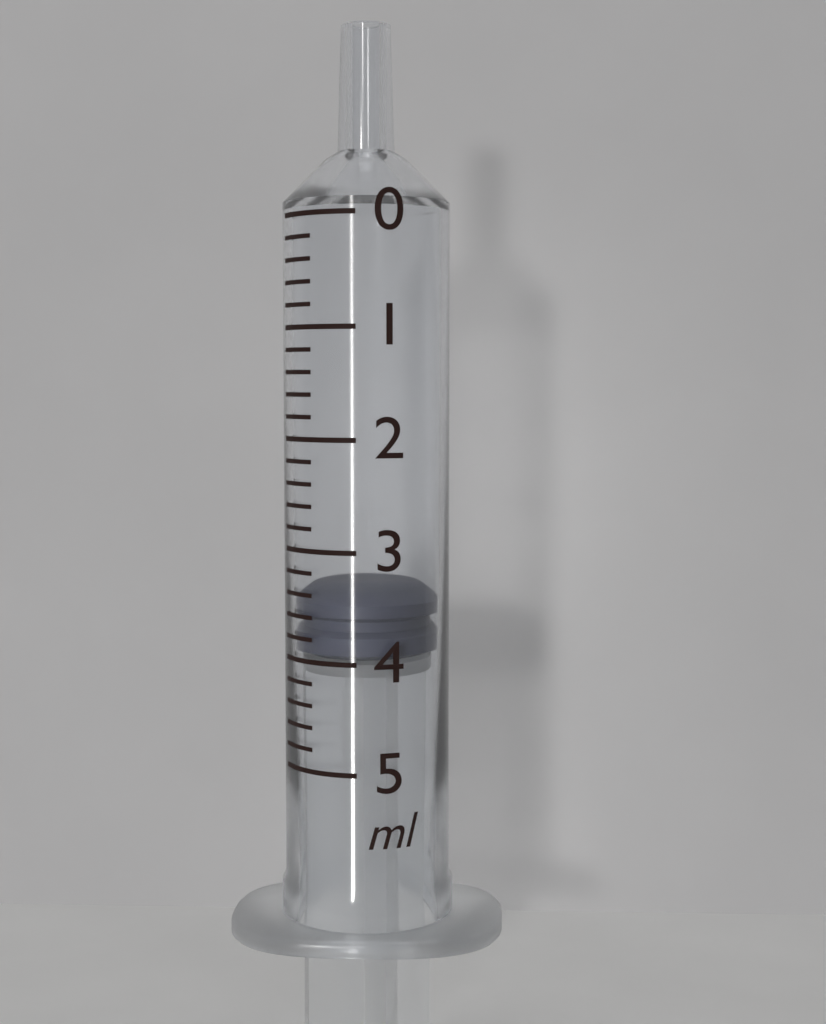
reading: 3.4 ml
